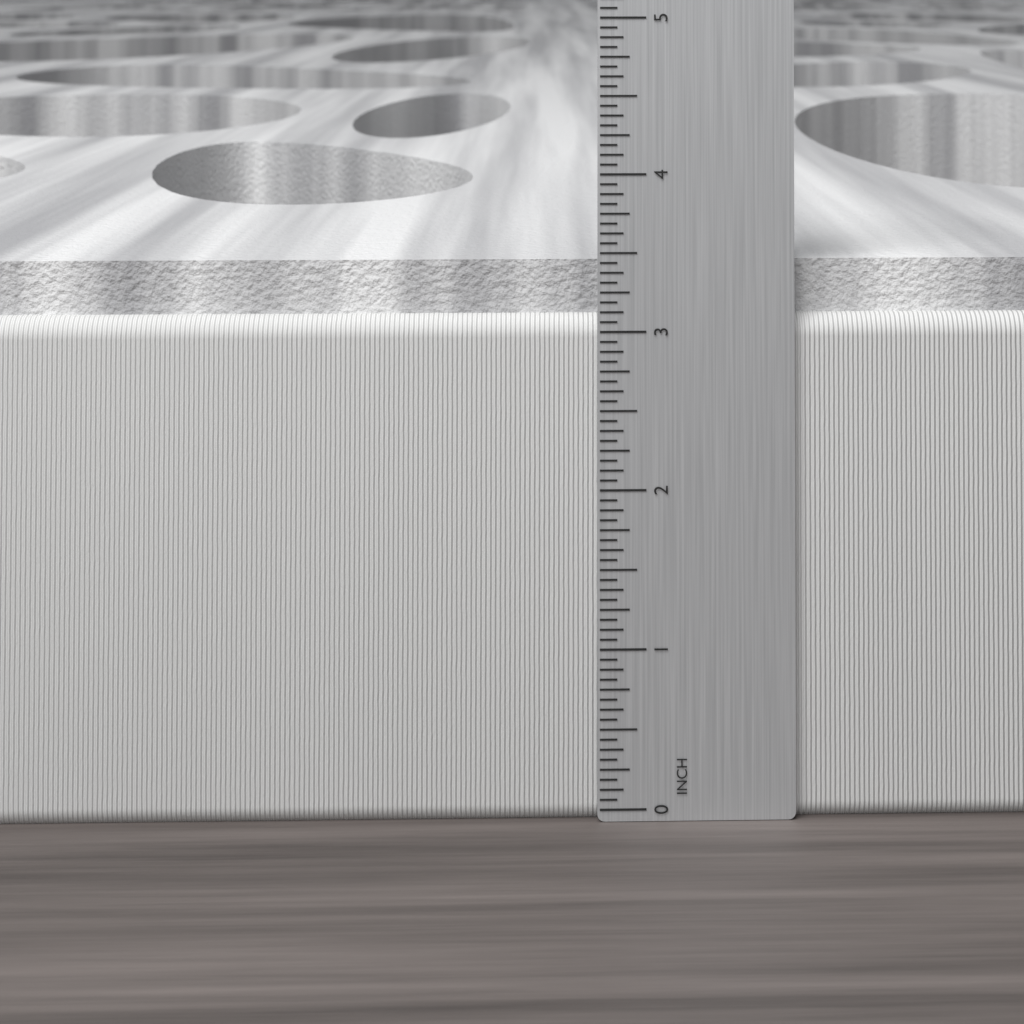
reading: 3.4375 in
